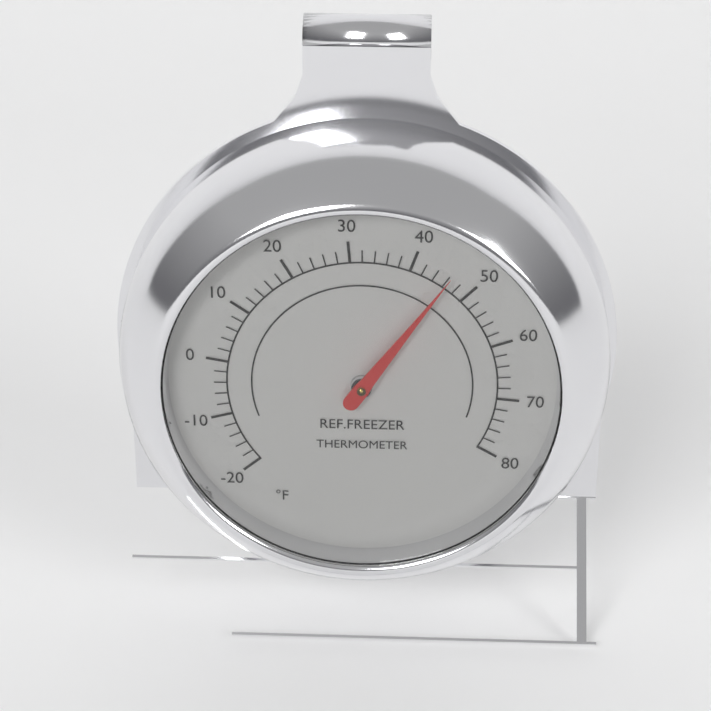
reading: 46 °F
